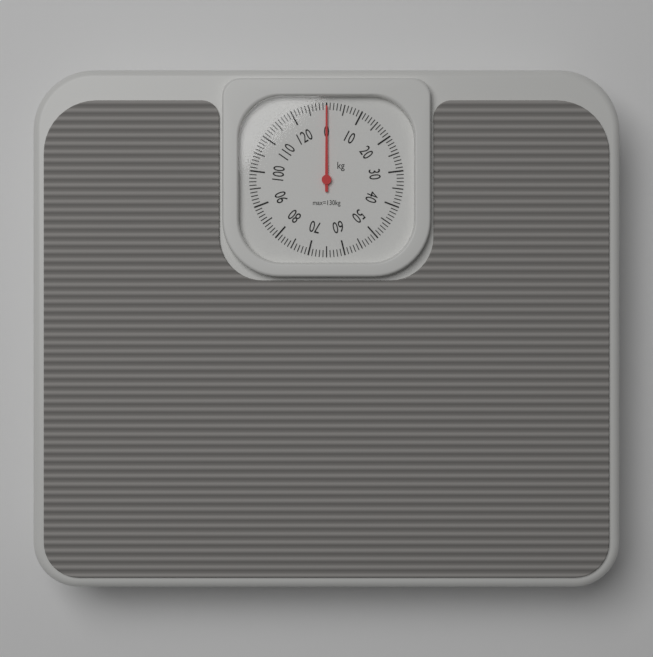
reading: 0 kg
